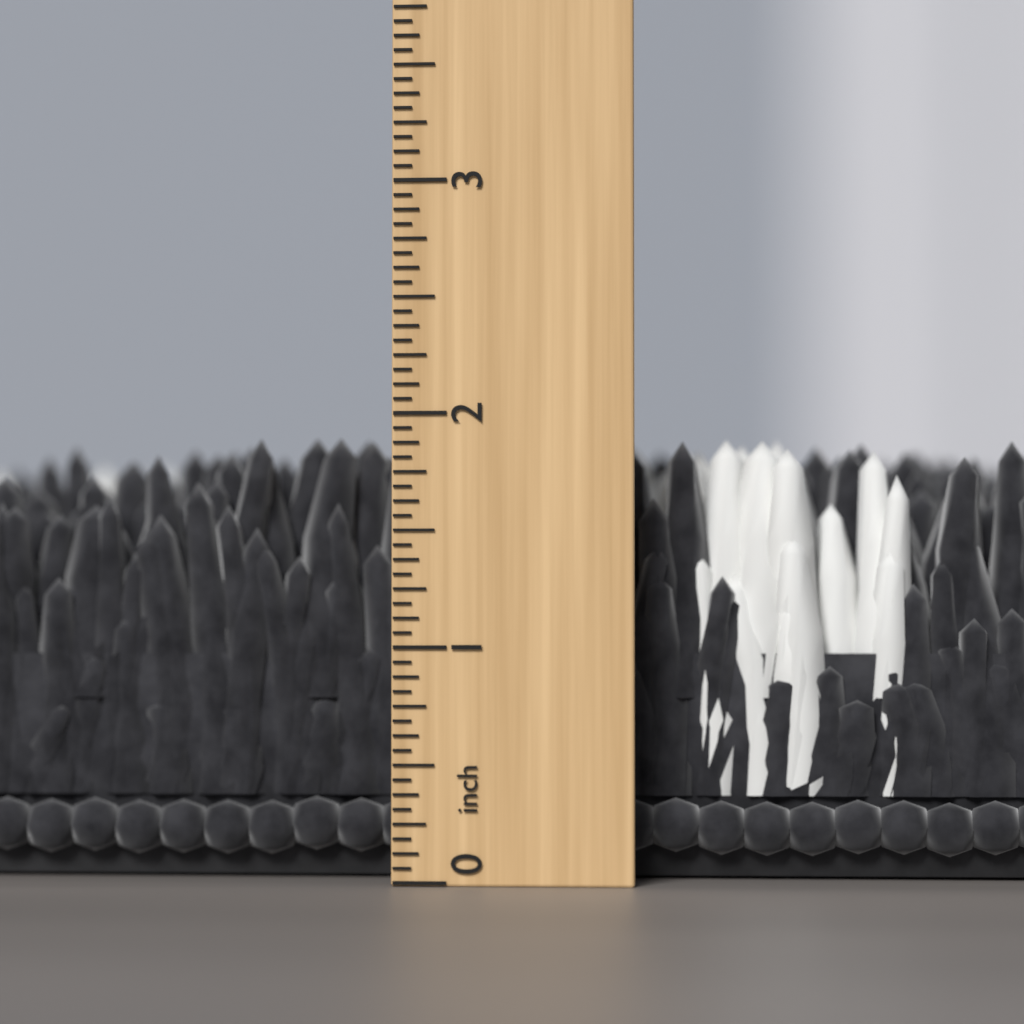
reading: 1.9375 inch
